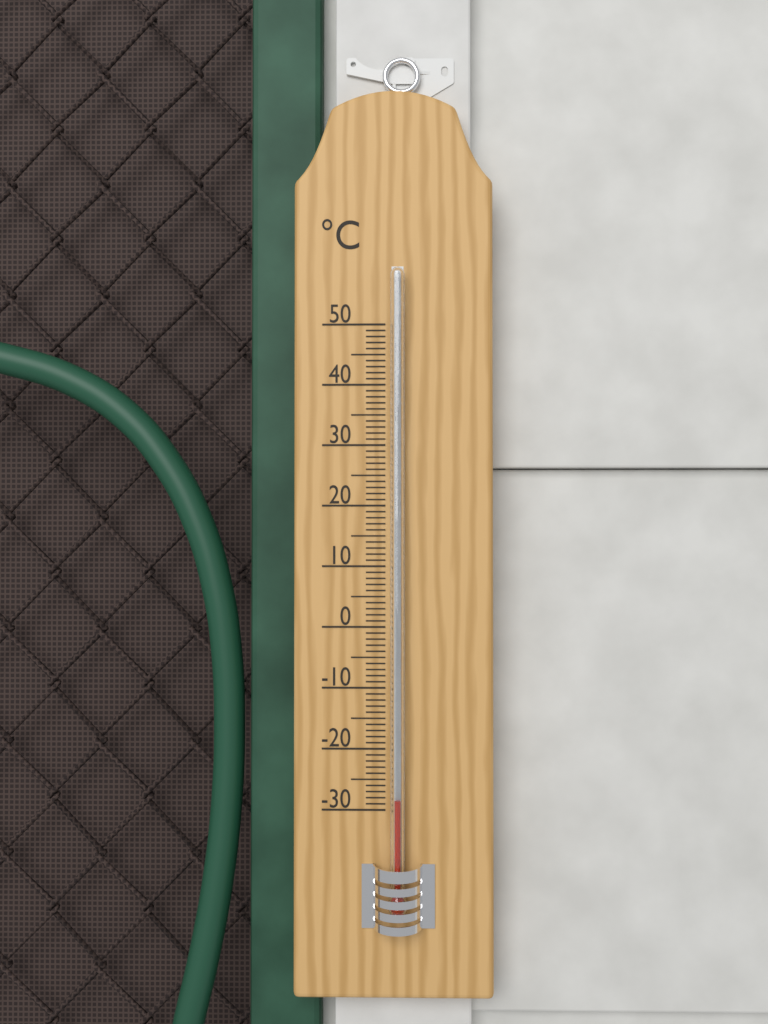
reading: -28 °C
